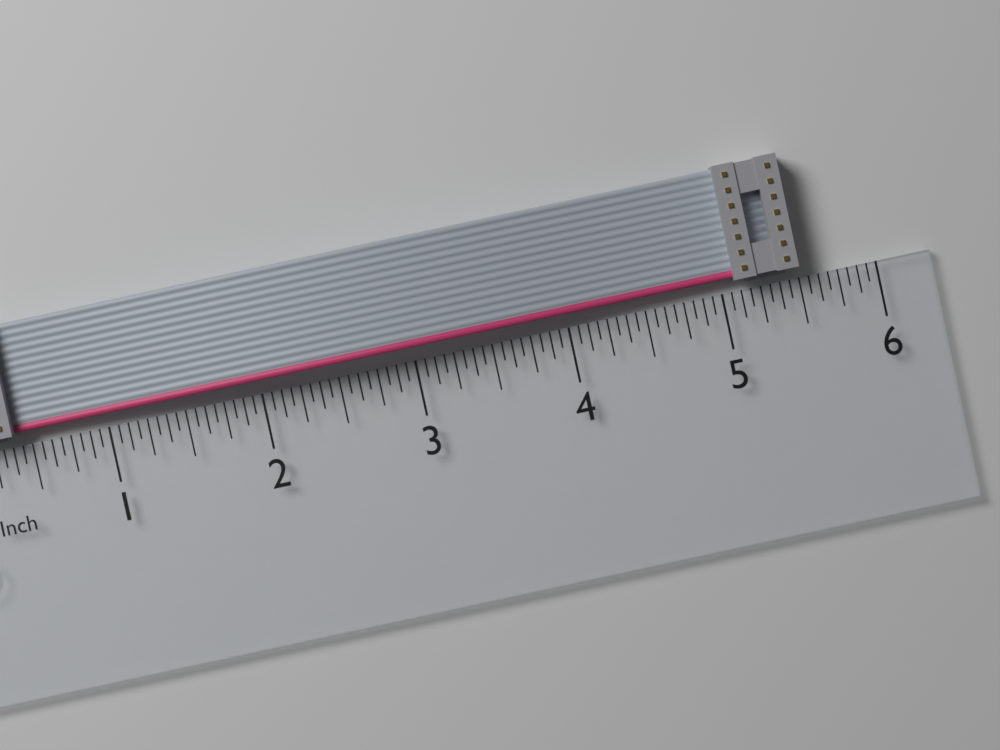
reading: 5.5000 in
